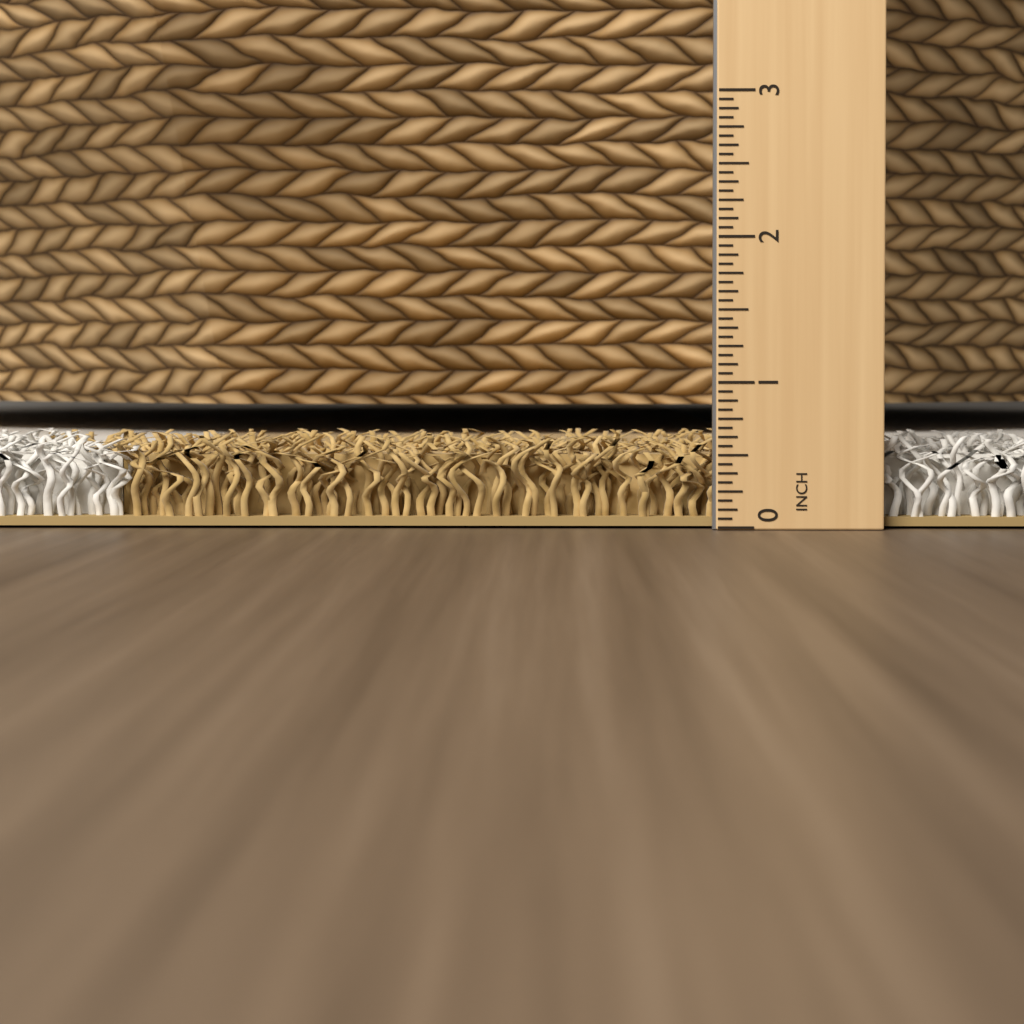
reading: 0.6250 in
